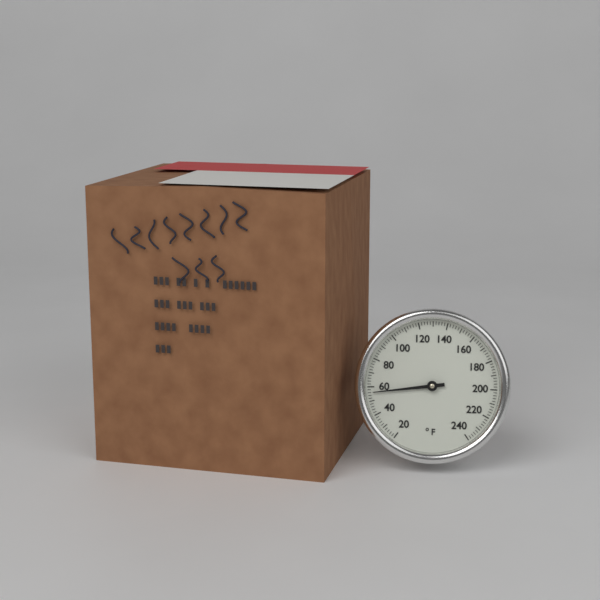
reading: 56 °F
